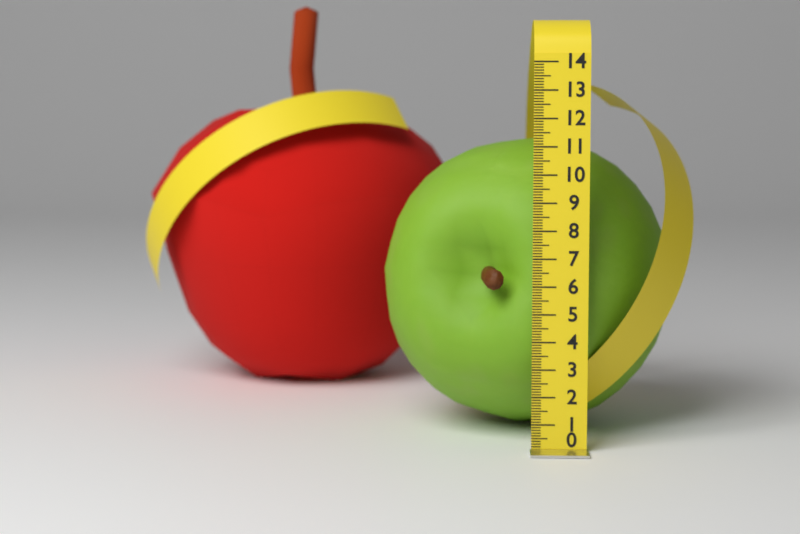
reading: 11.0 (no unit)
